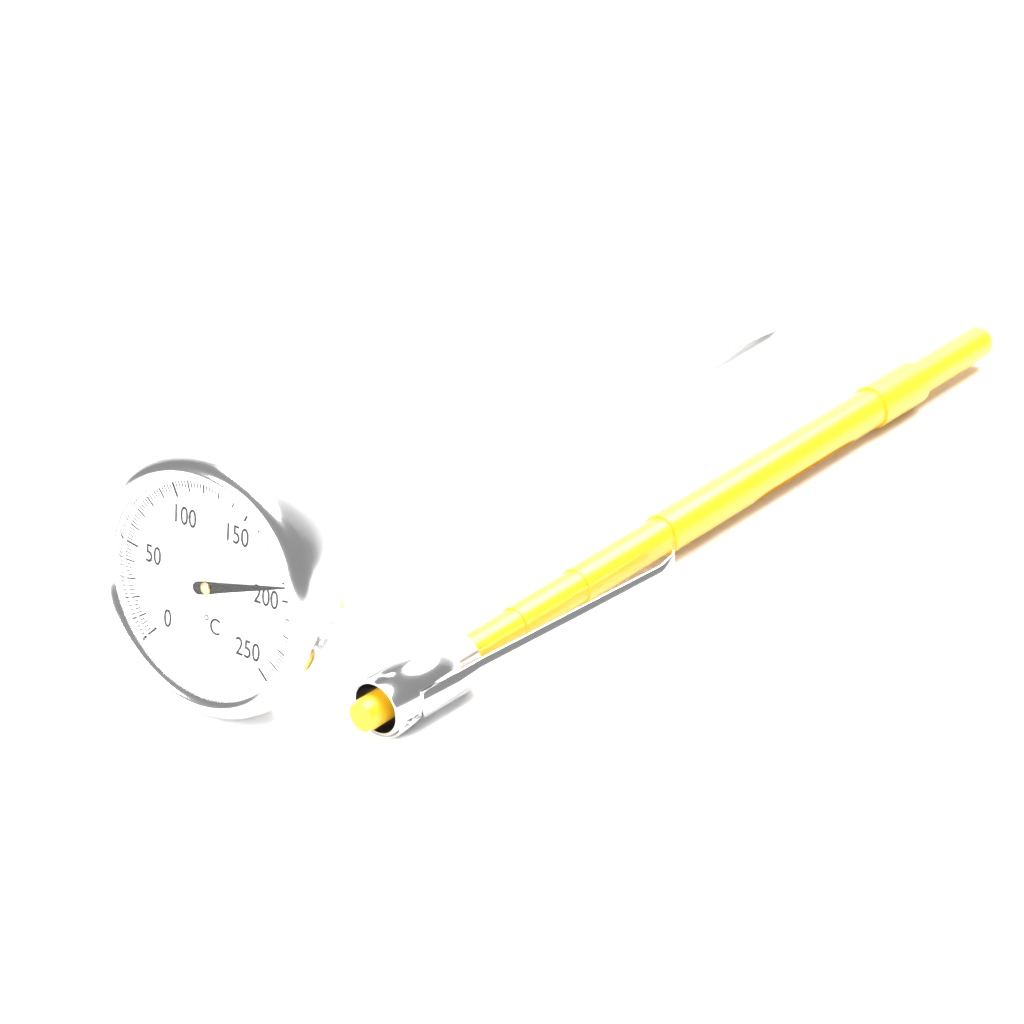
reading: 192 °C
